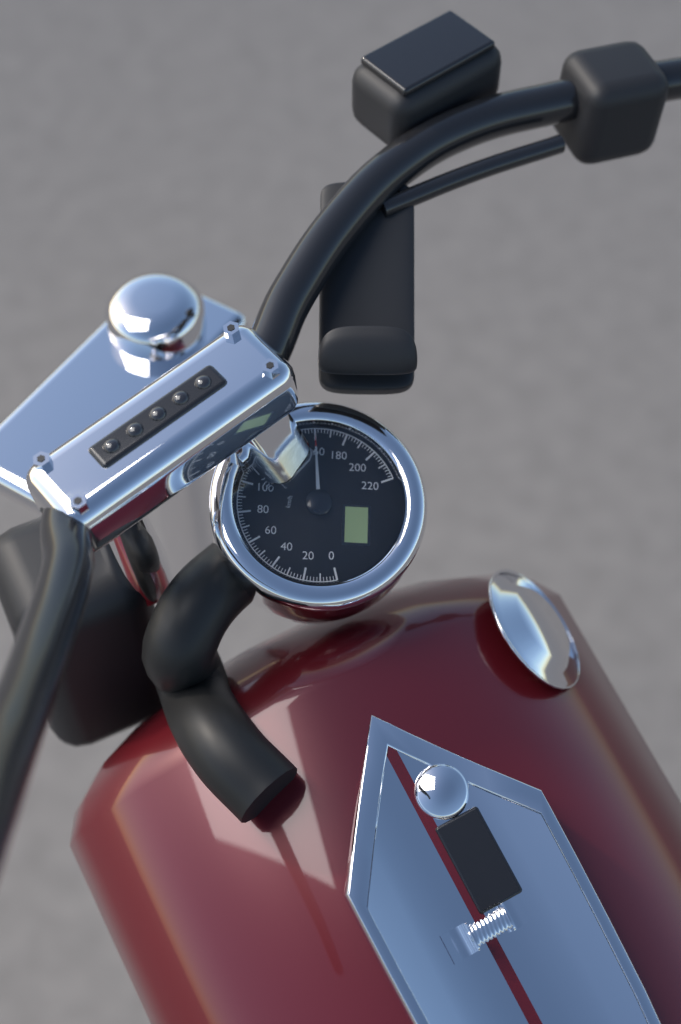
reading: 160 km/h
